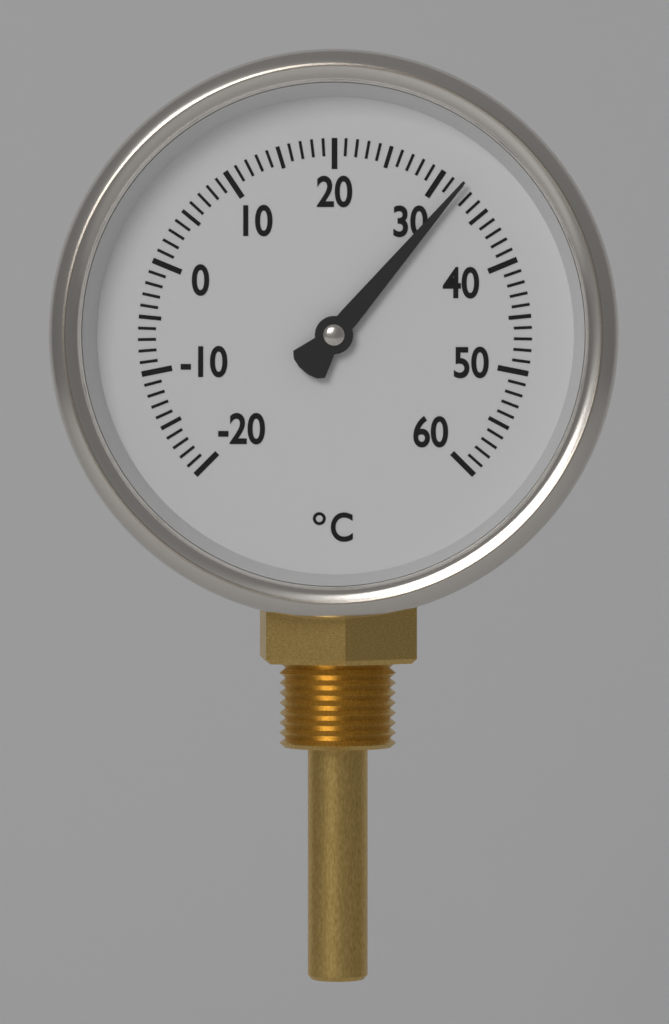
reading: 32 °C
